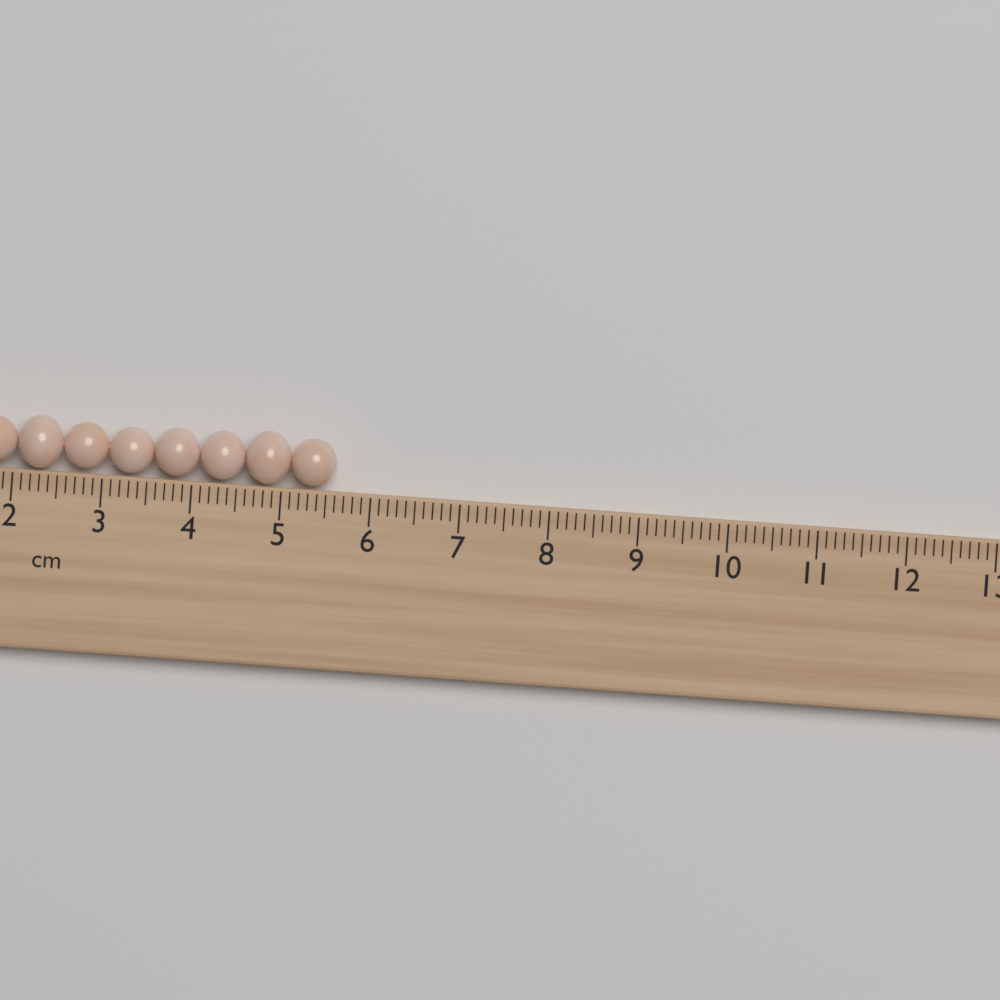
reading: 5.6 cm
